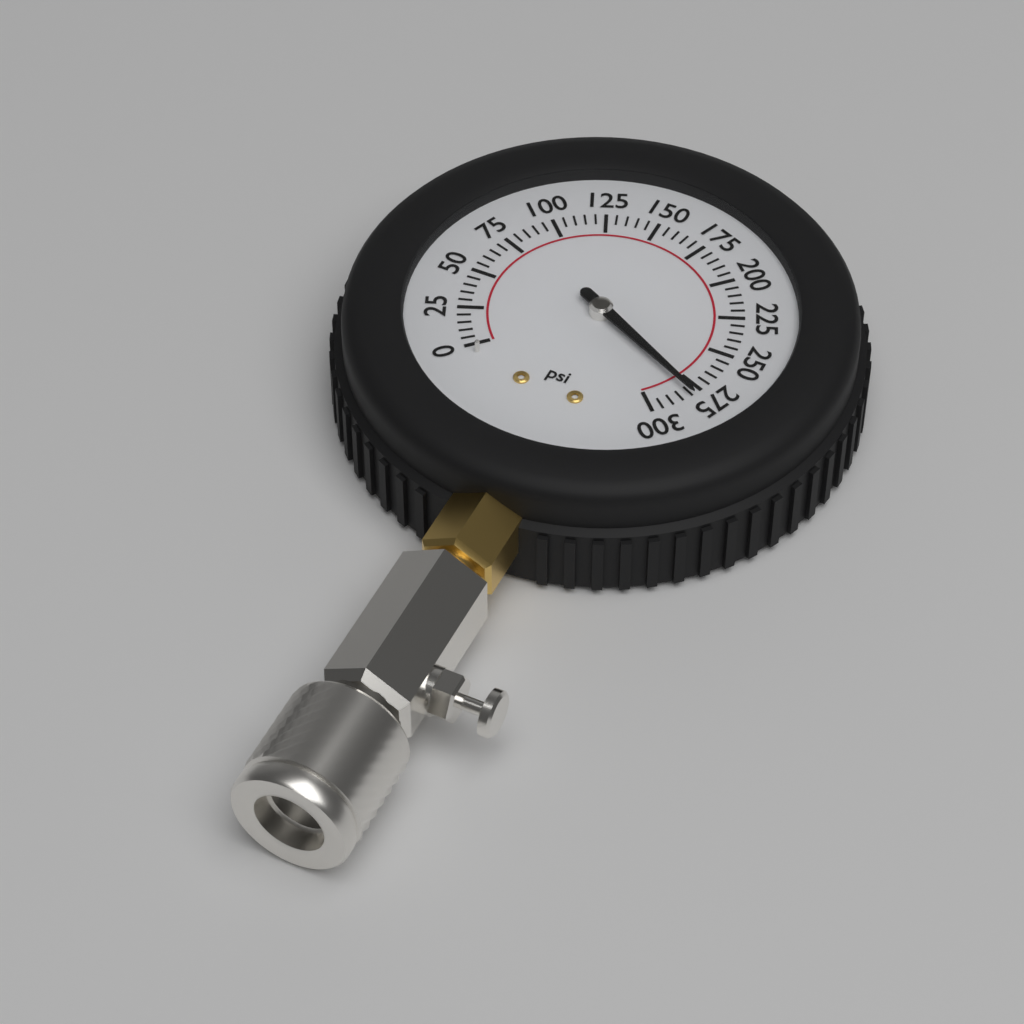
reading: 280 psi
